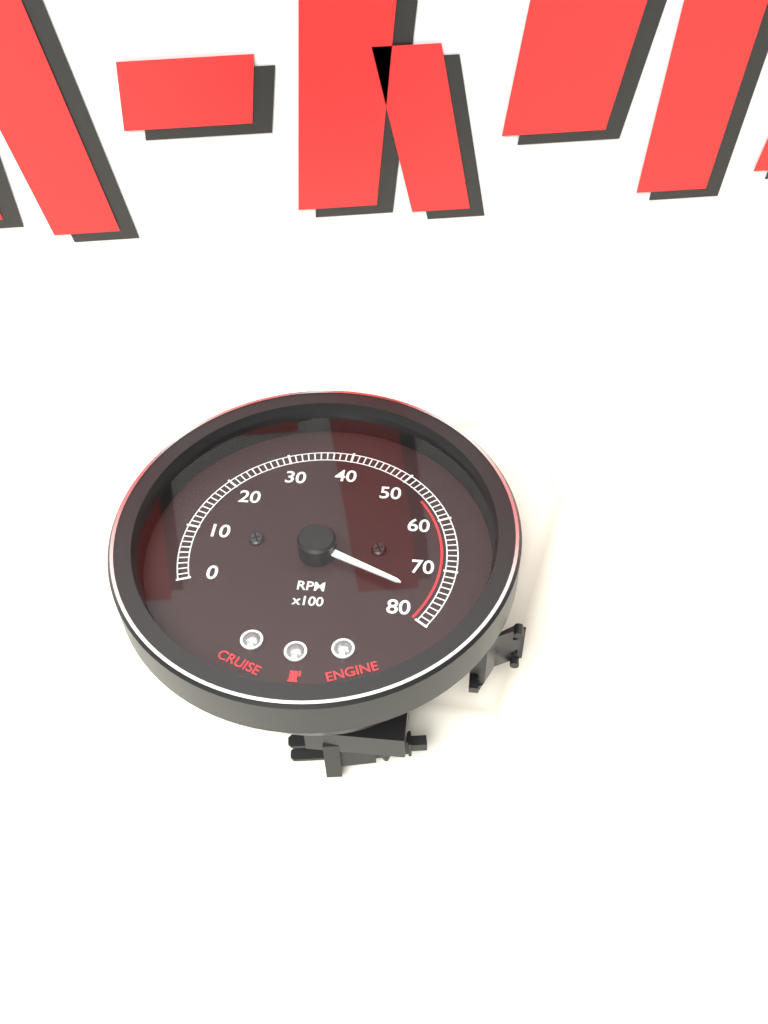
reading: 7600 RPM
